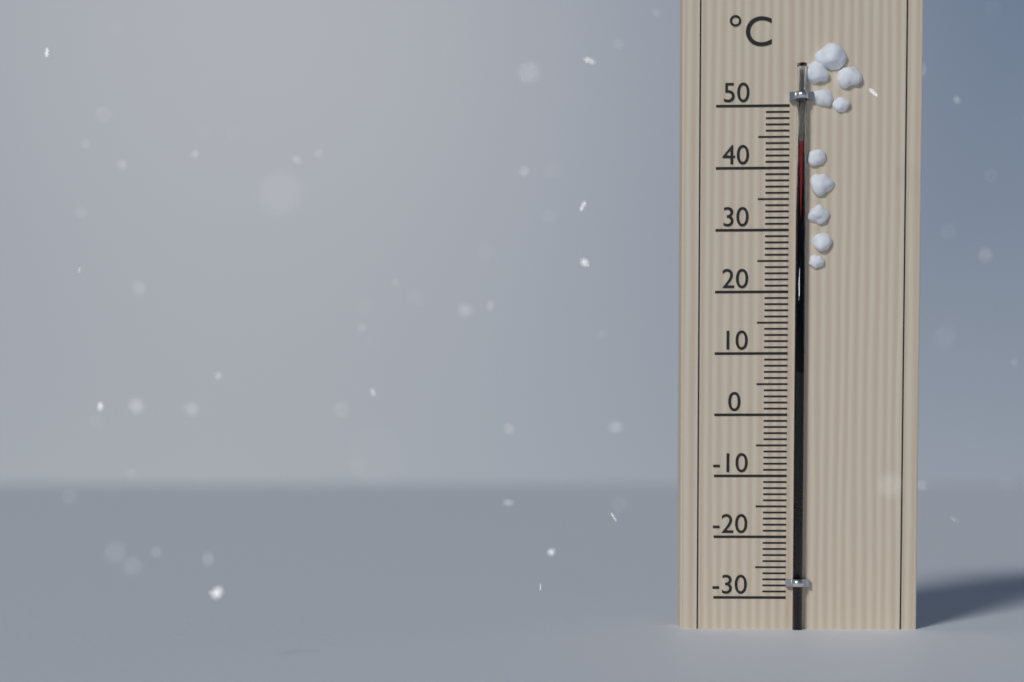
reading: 44 °C
